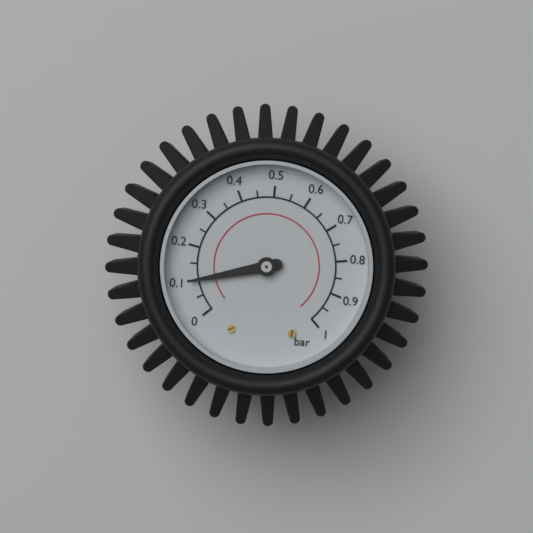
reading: 0.10 bar
